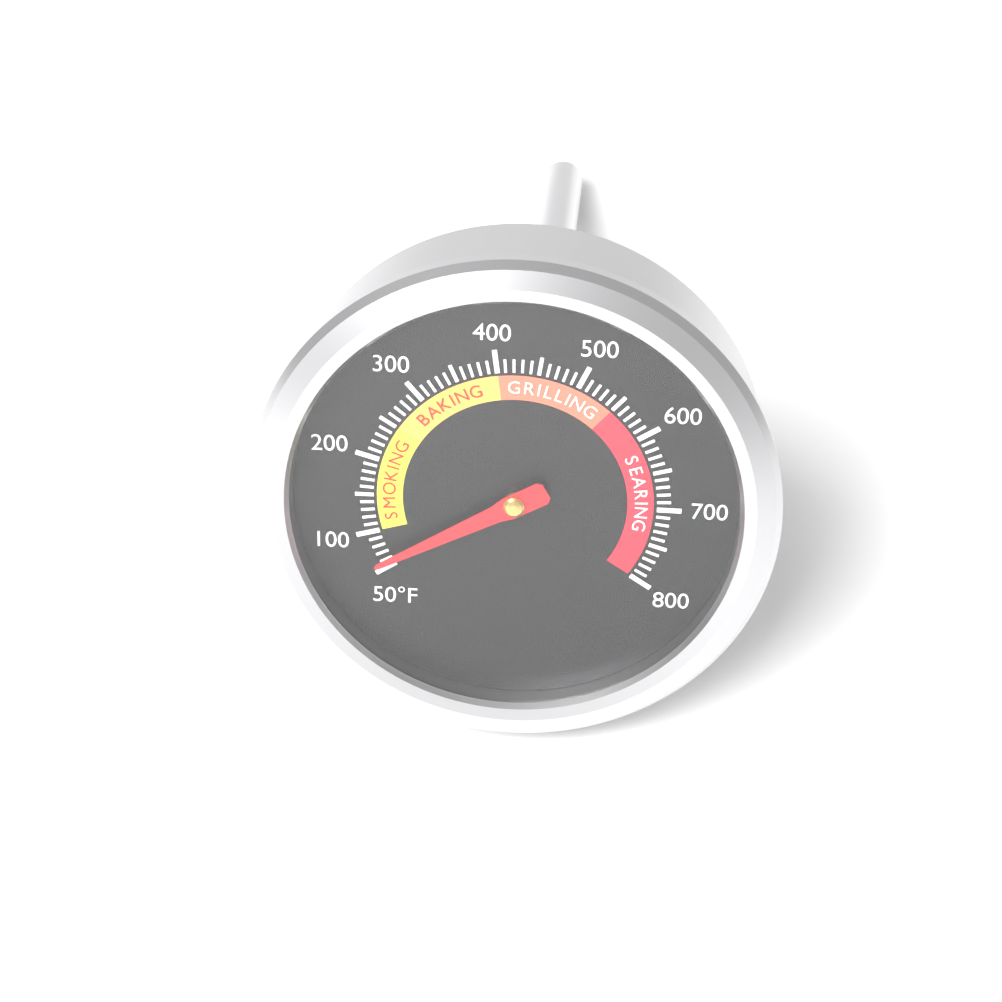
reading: 60 °F
